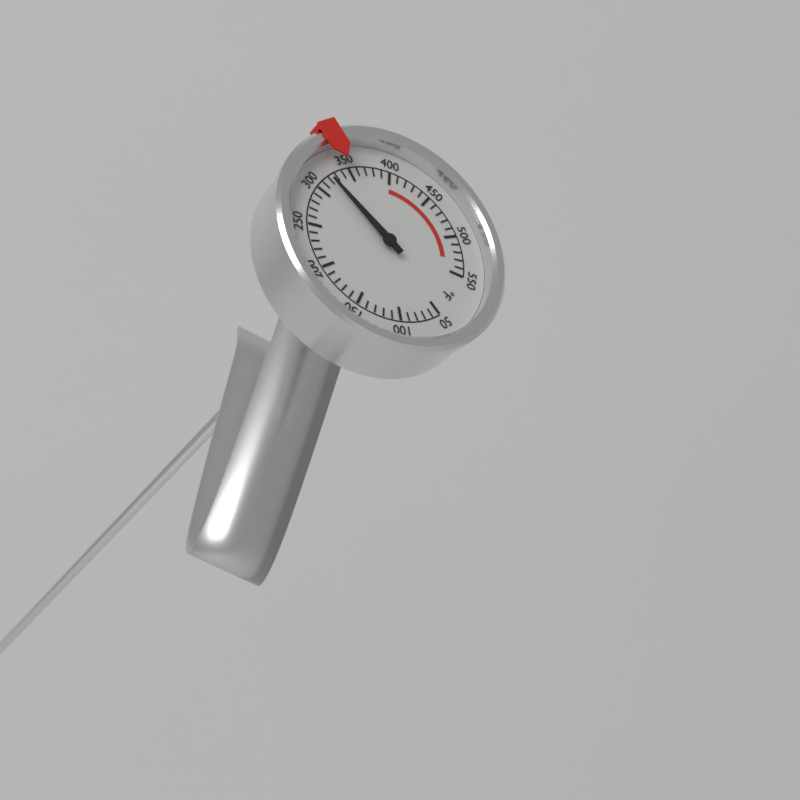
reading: 320 °F
